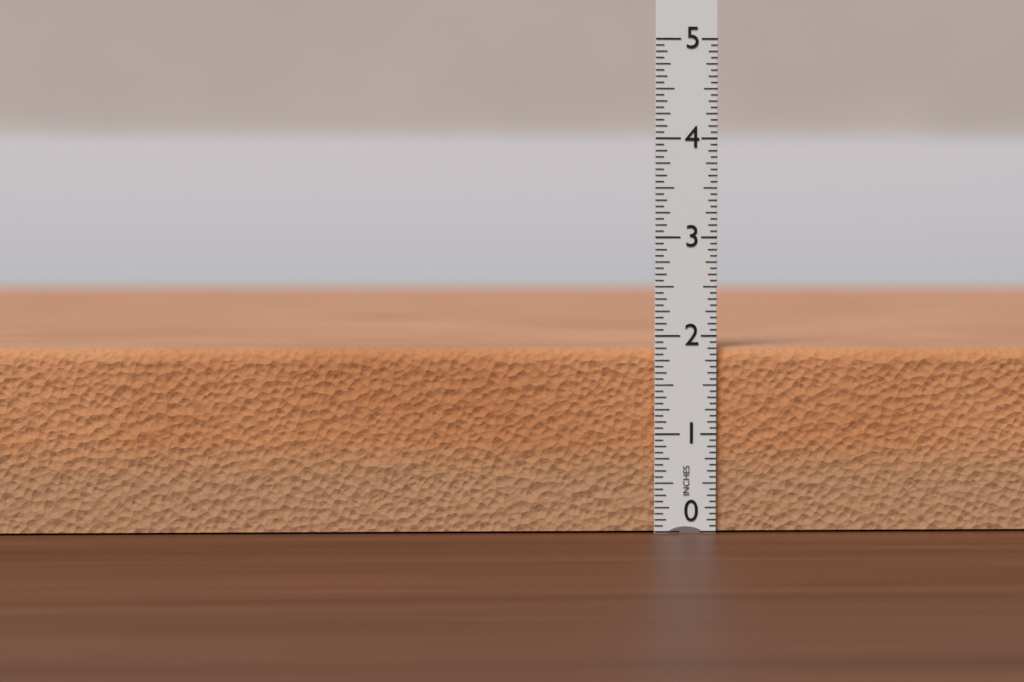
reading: 1.8750 in
